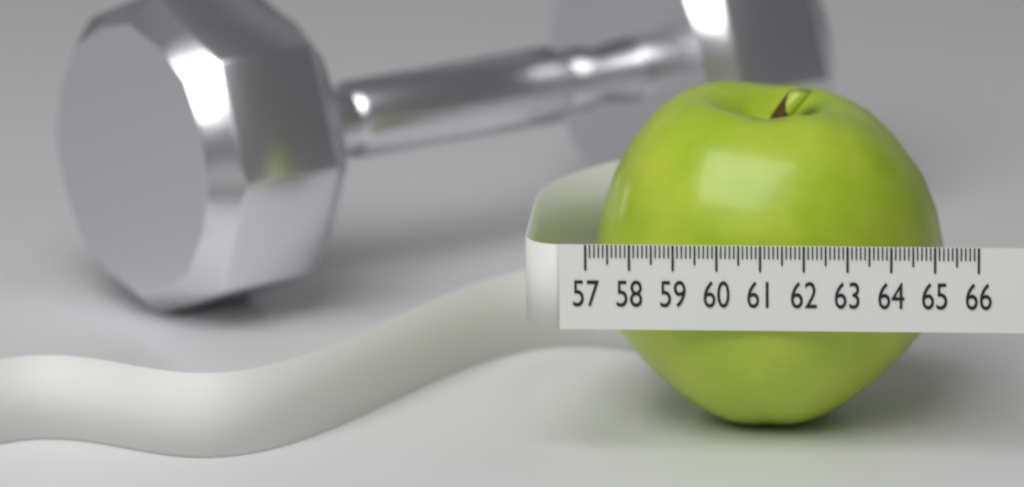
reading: 65.1 (no unit)
